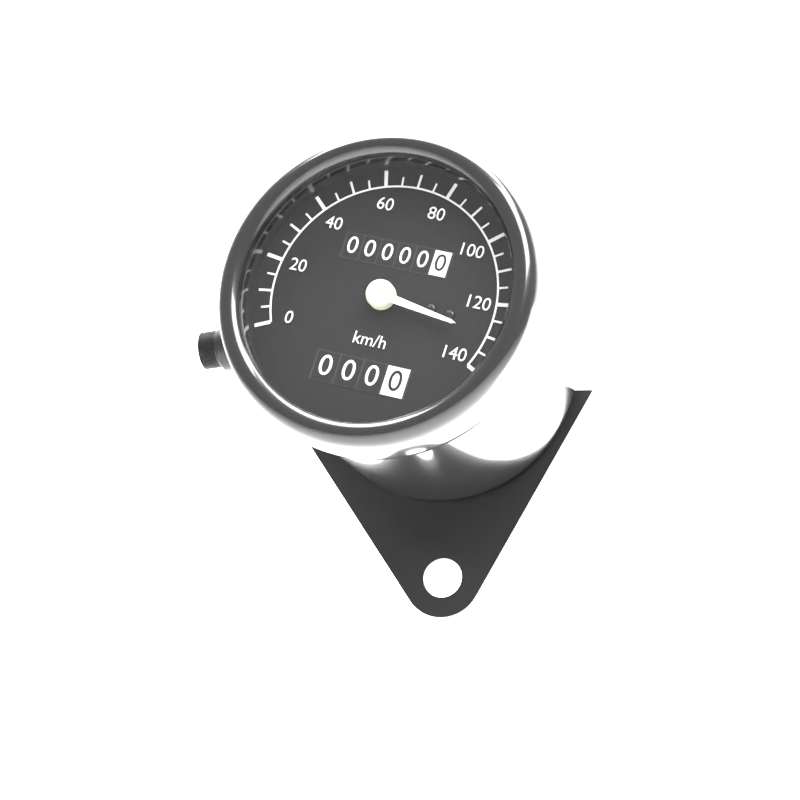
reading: 130 km/h
